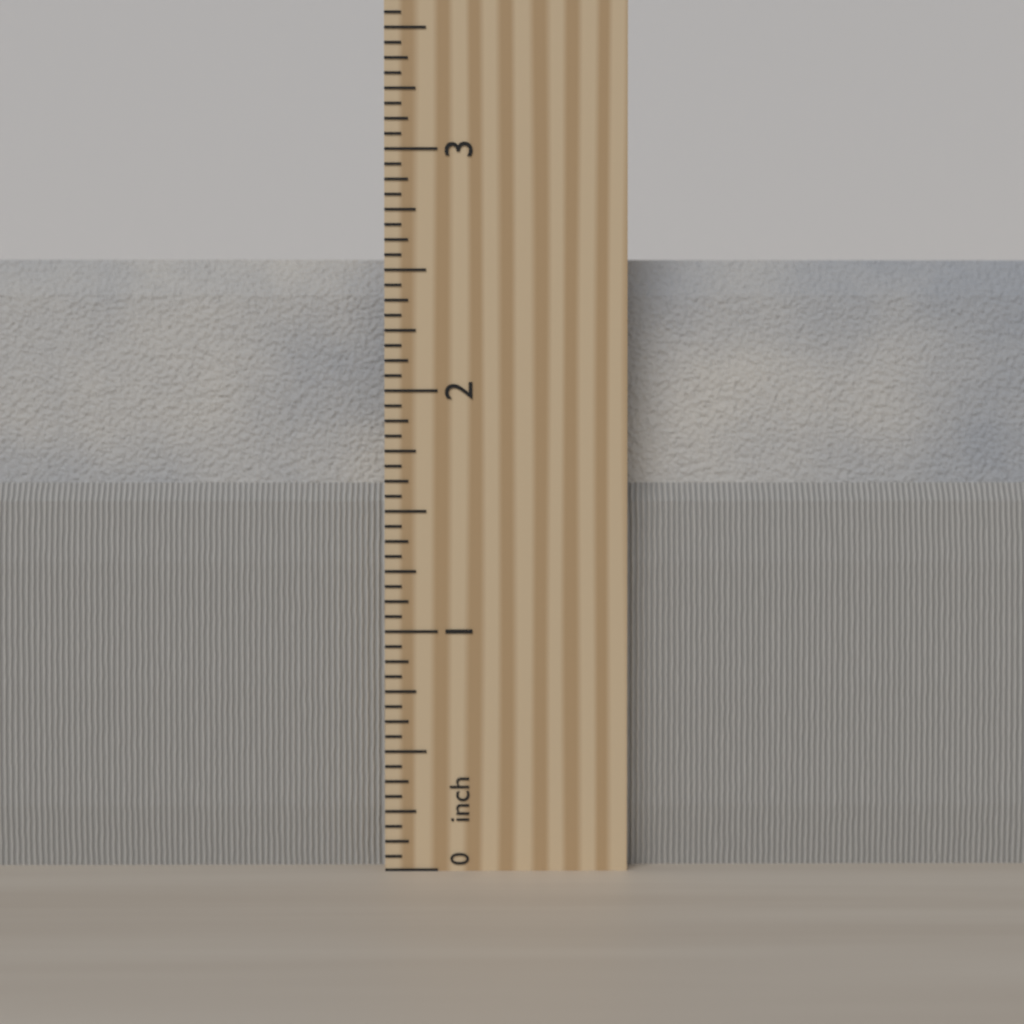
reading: 2.5625 inch
